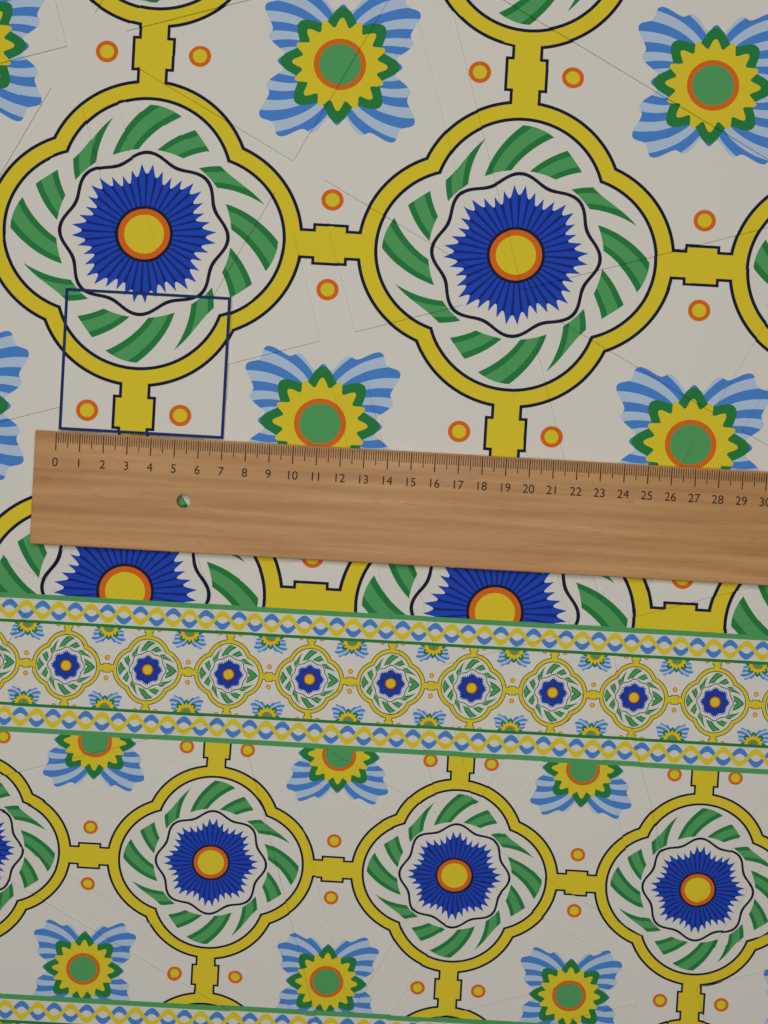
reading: 7.0 (no unit)
